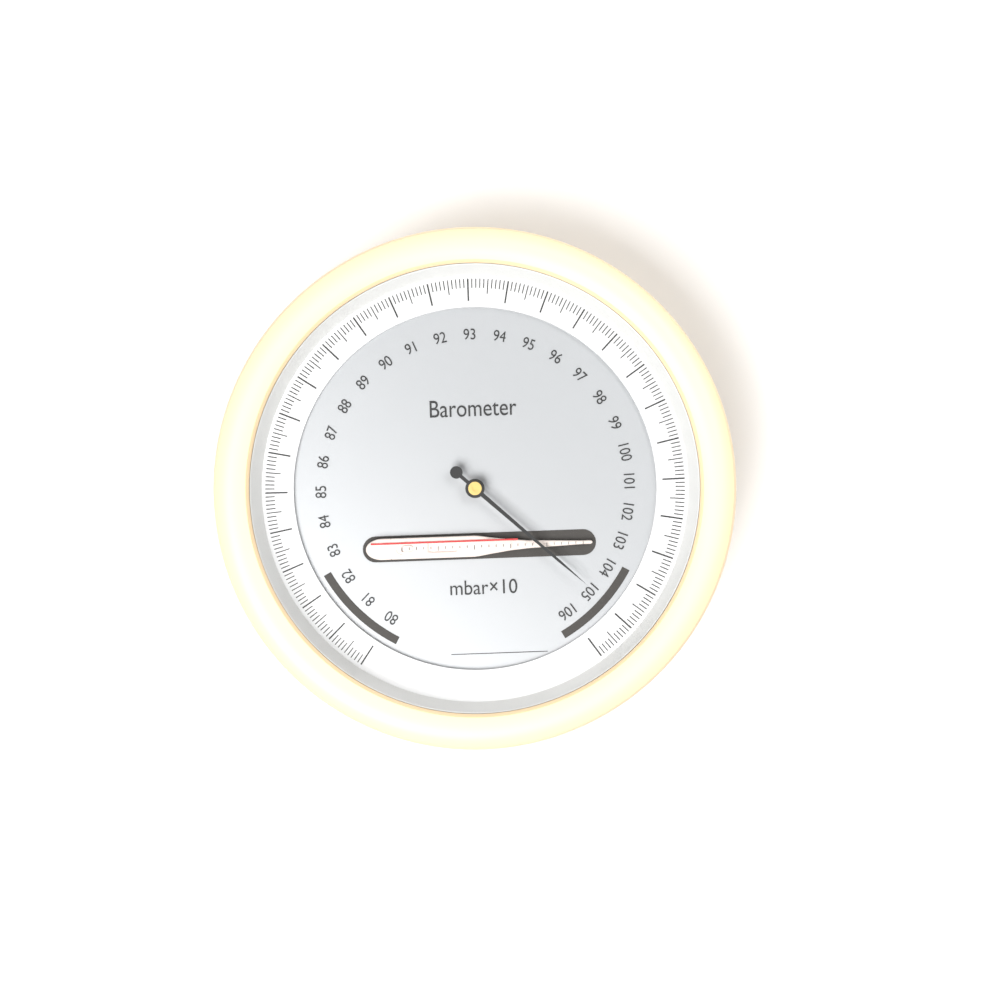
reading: 104.9 mbar×10
